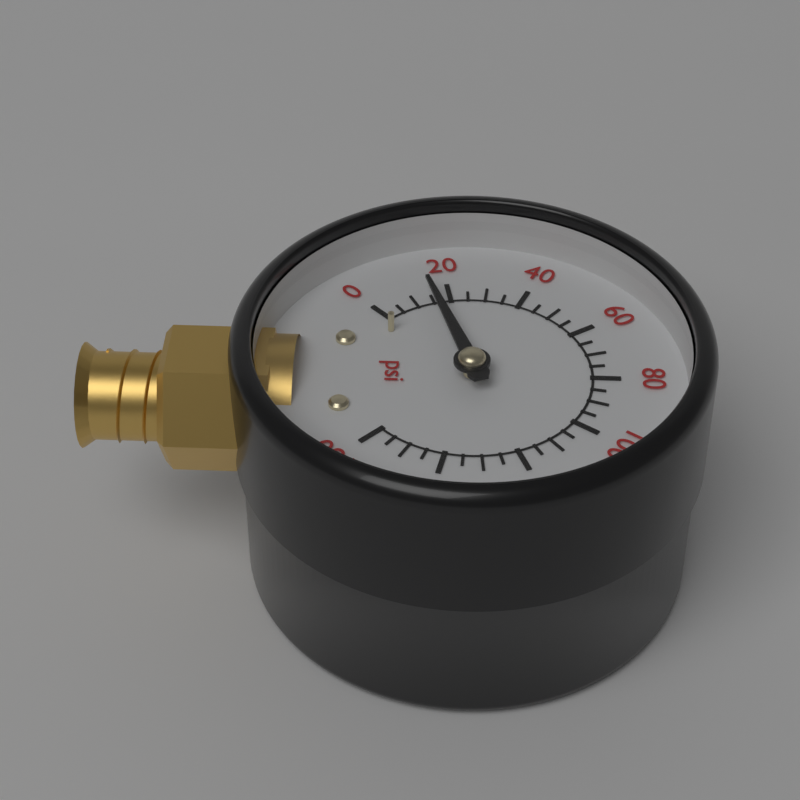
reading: 15 psi
